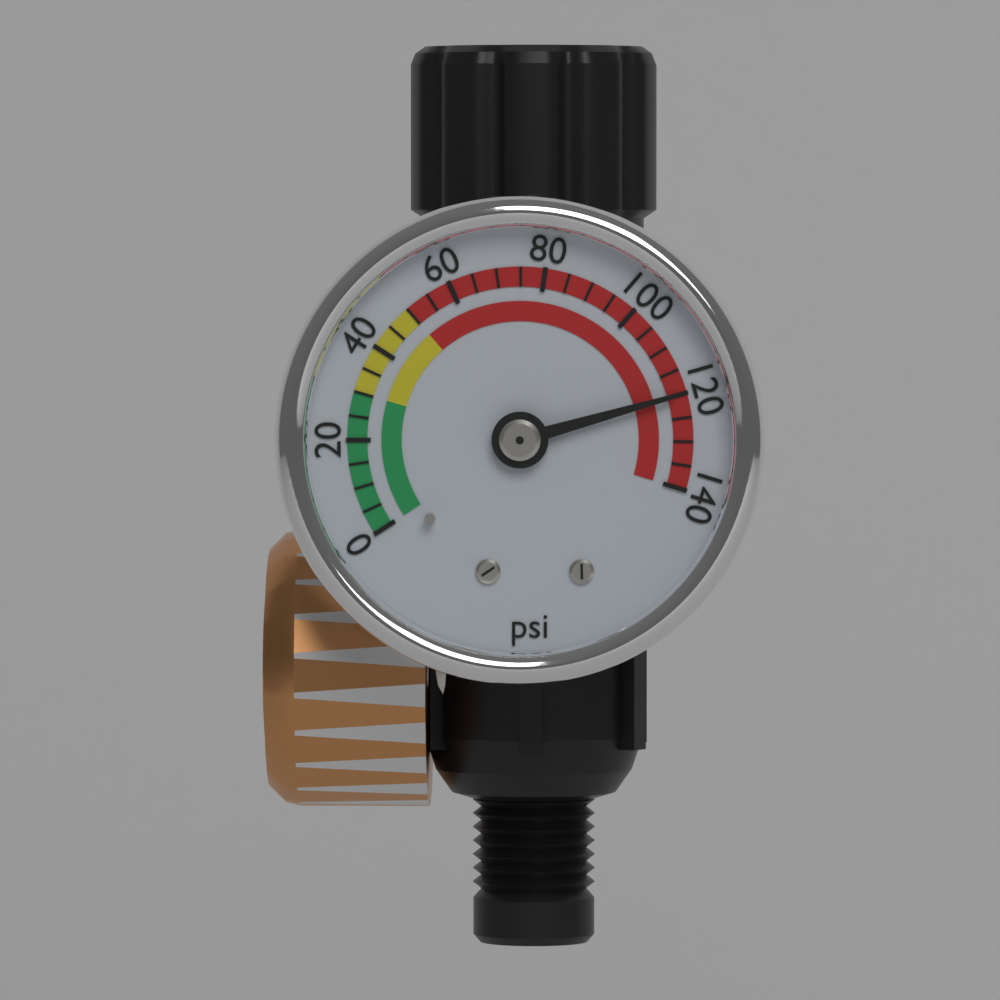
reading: 120 psi
